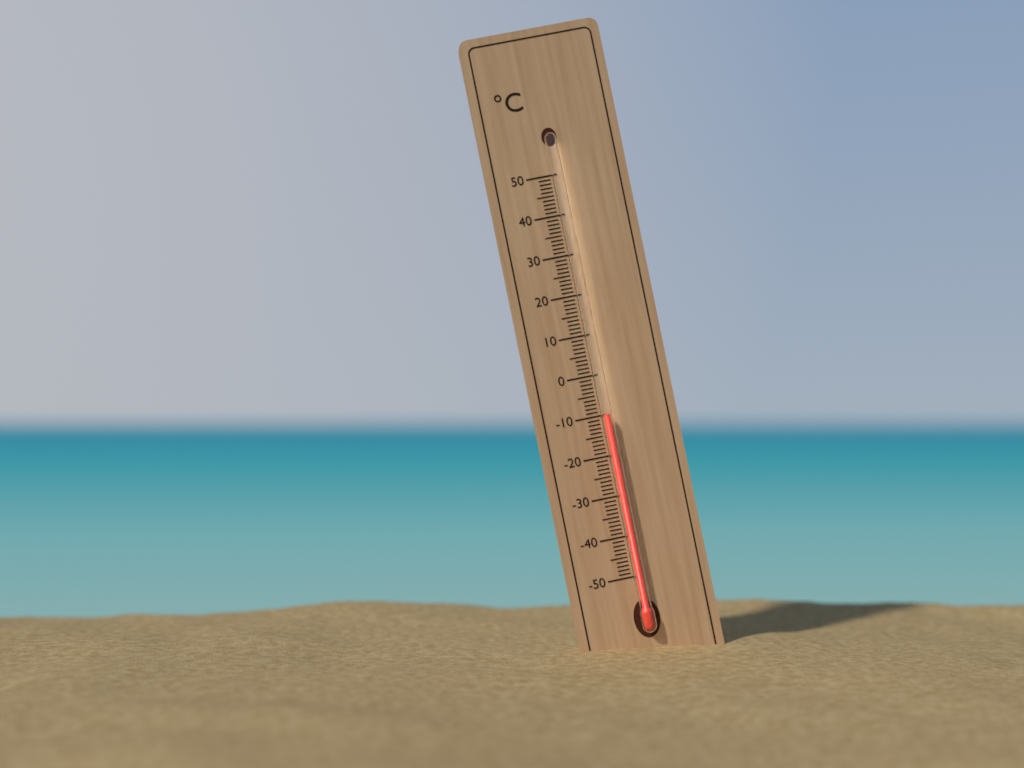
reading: -10 °C
